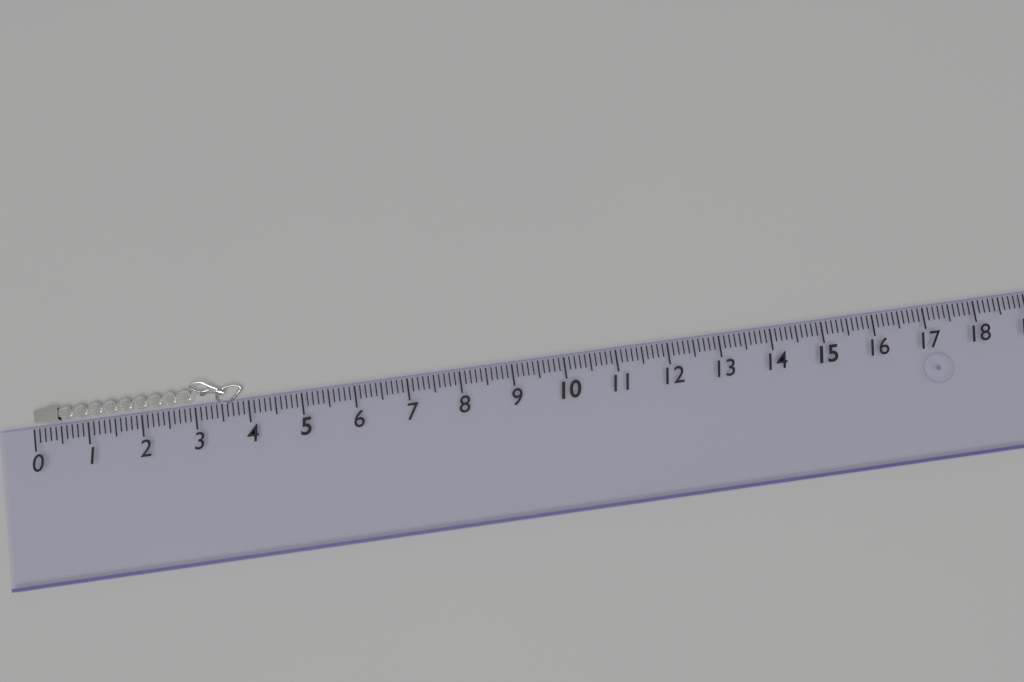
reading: 3.9 (no unit)
